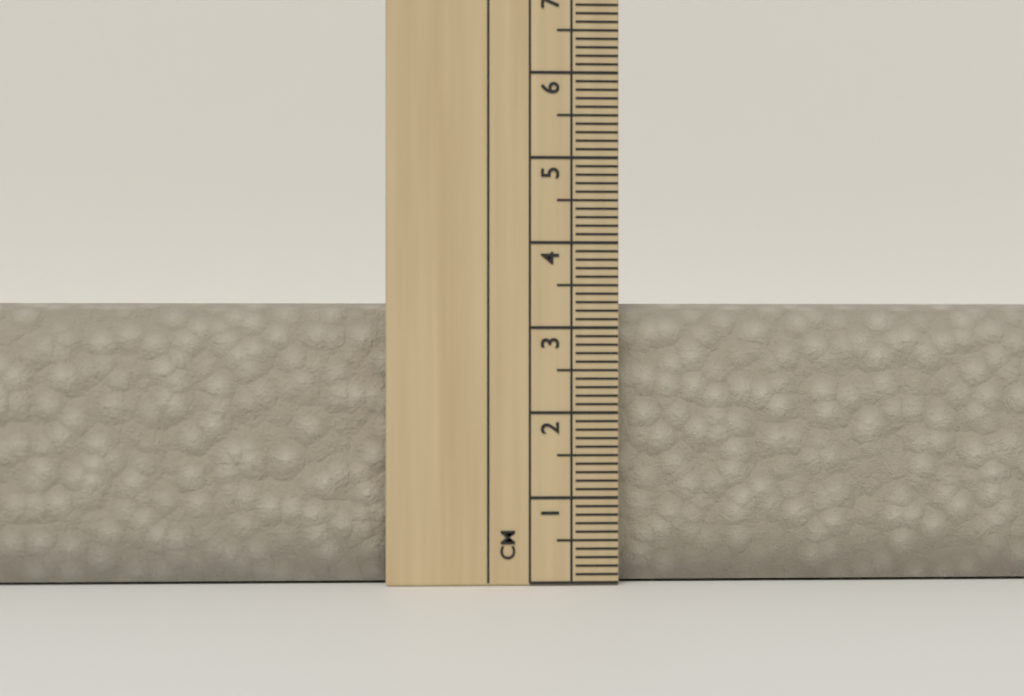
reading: 3.3 cm
